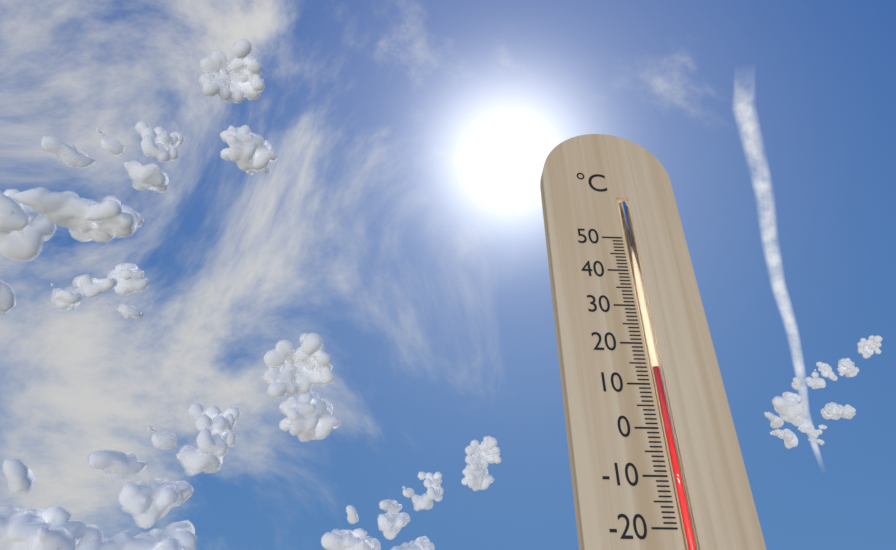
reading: 14 °C
